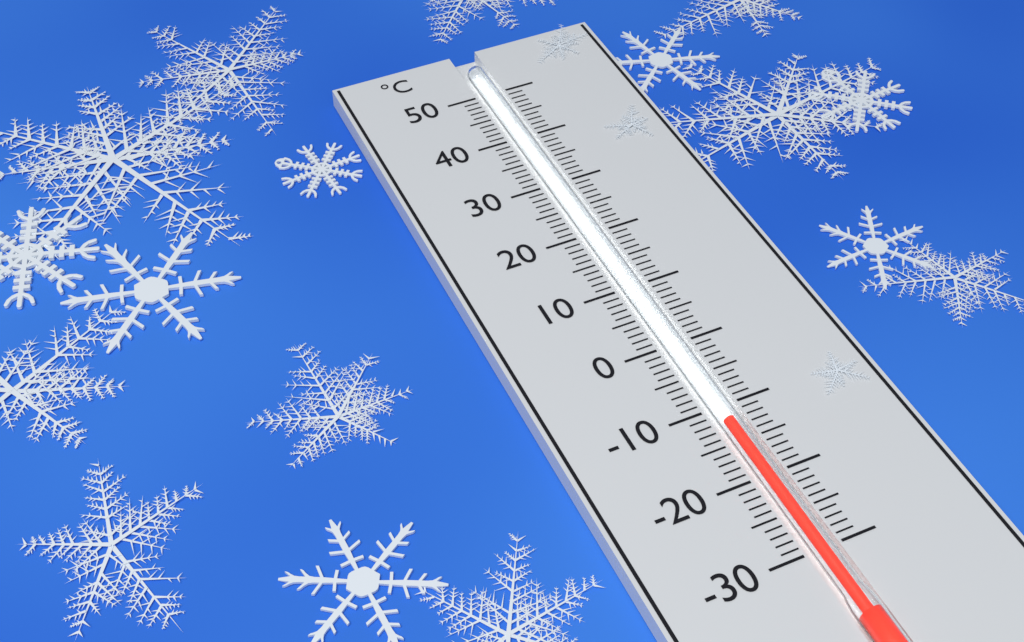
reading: -12 °C
